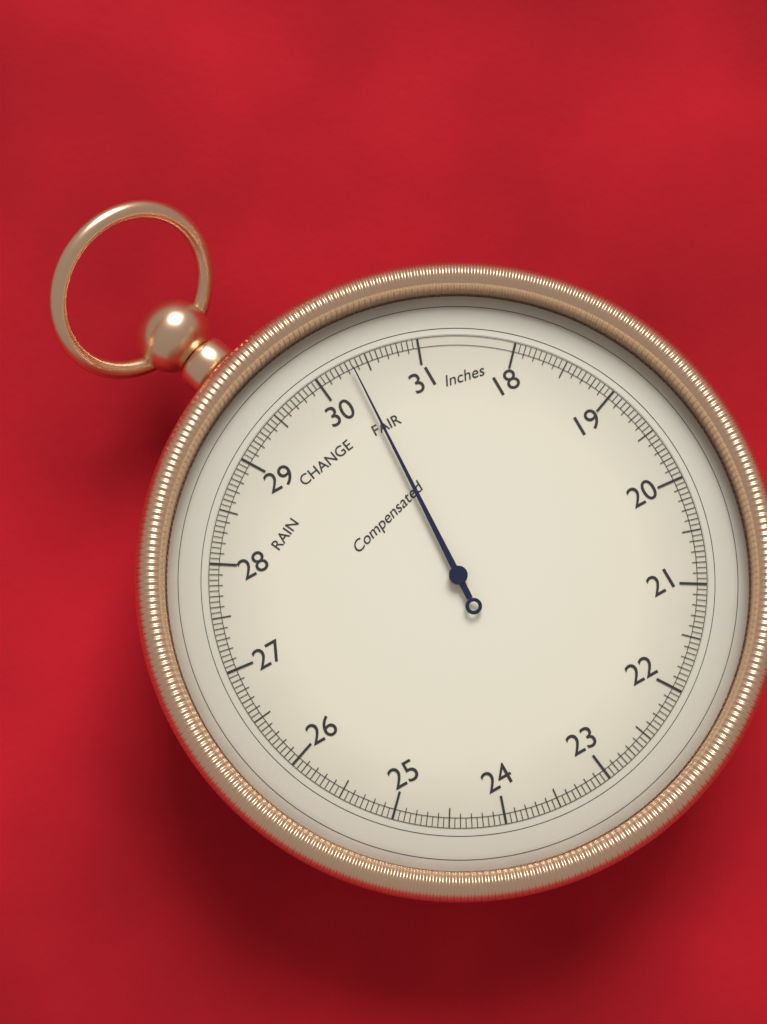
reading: 30.35 inHg
